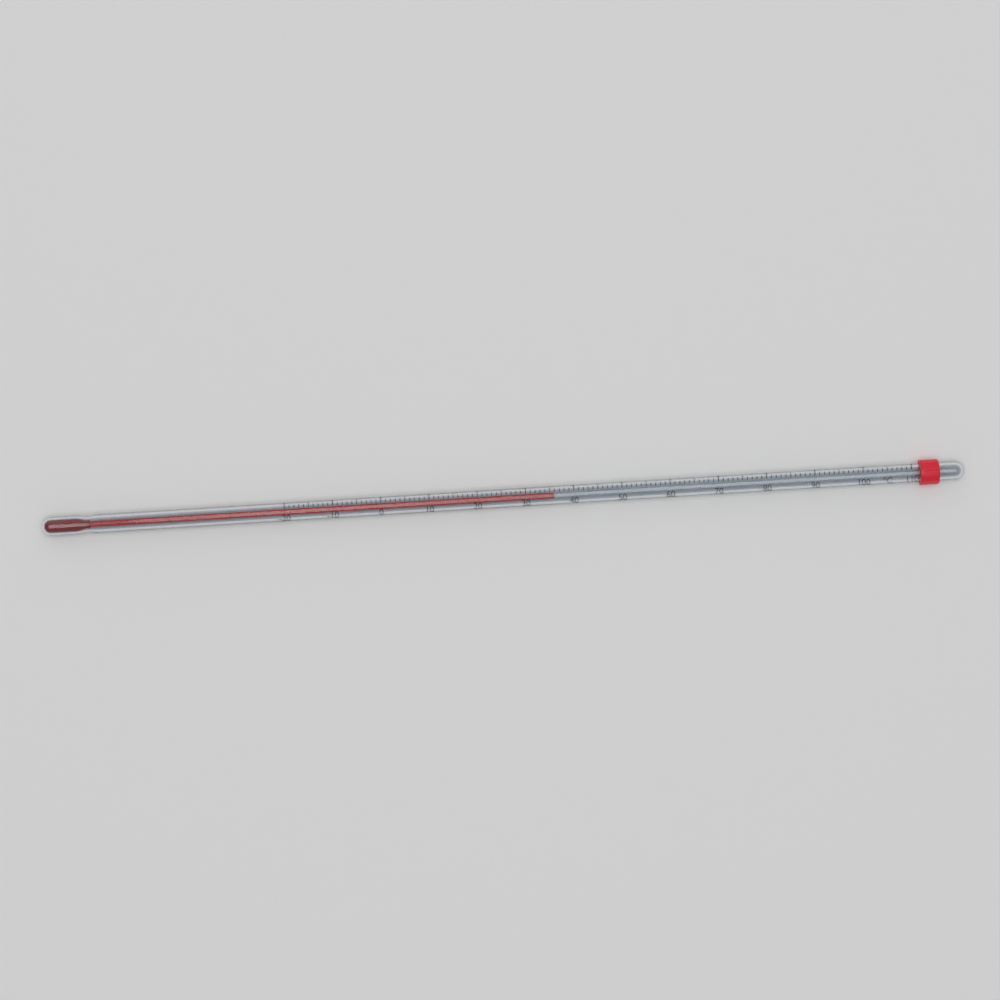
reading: 36 °C
